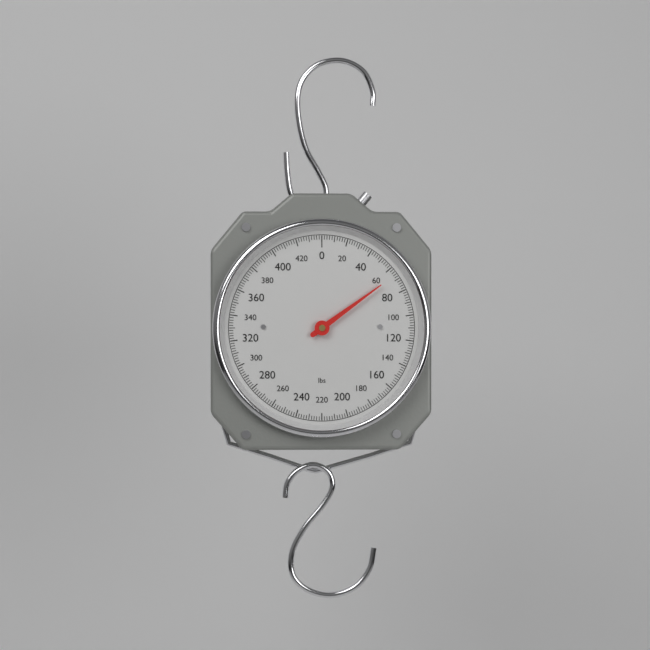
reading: 66 lbs
